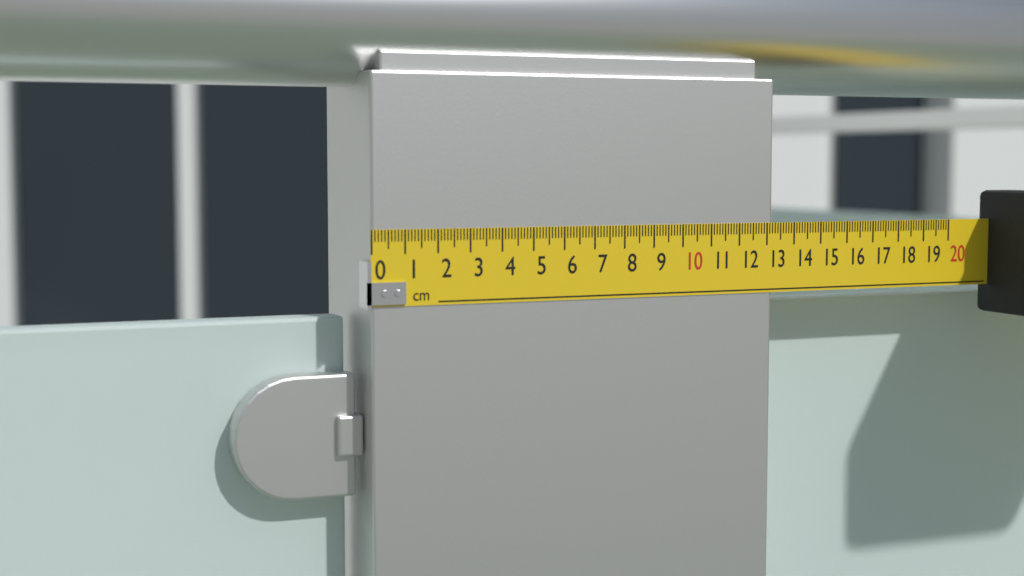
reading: 13.2 cm
